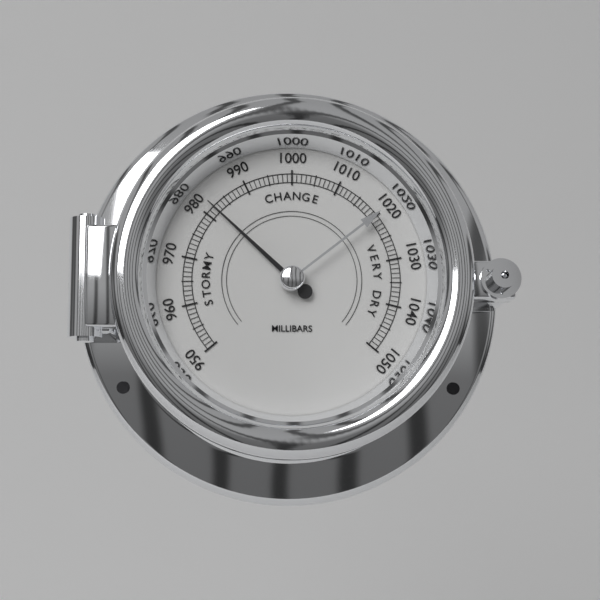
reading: 982 mbar
